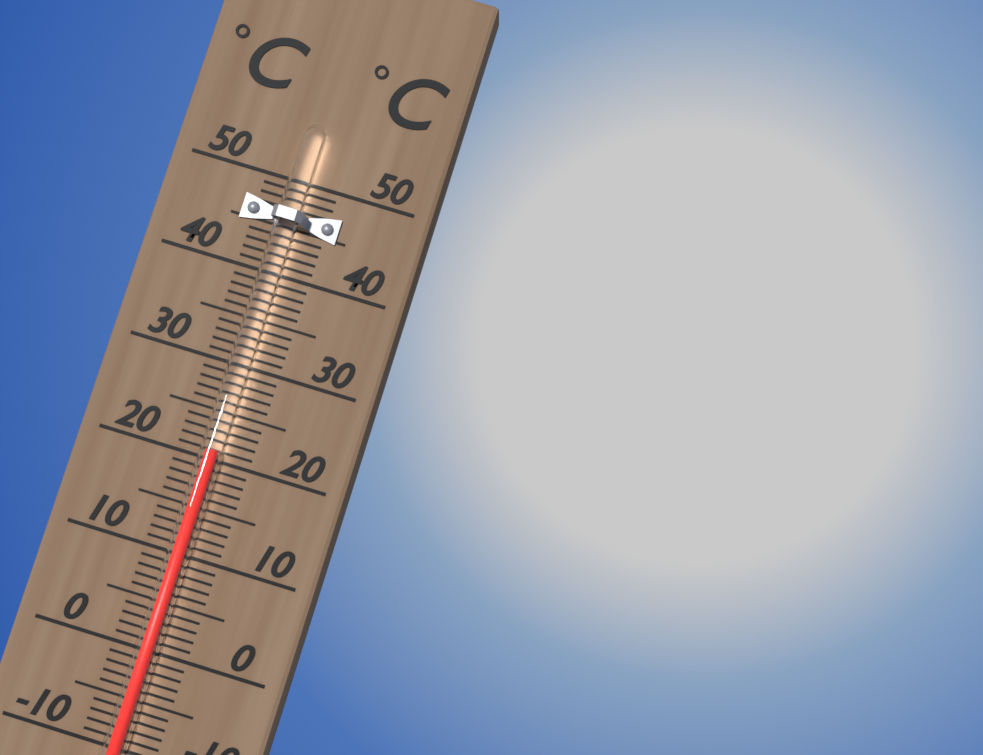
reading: 21 °C
